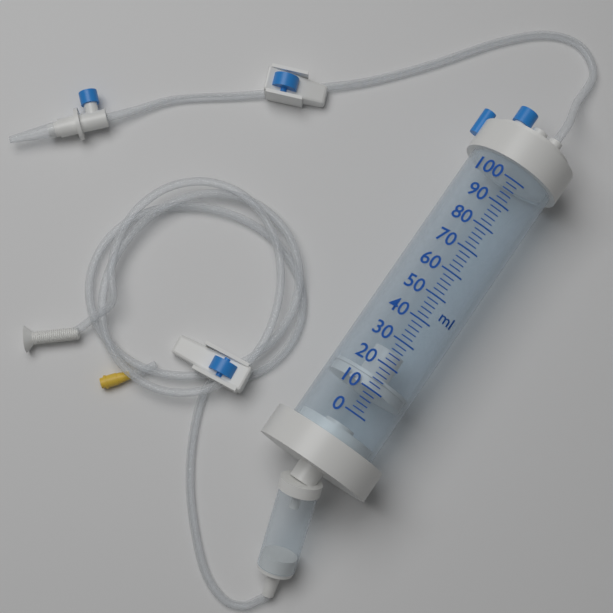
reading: 10 ml
